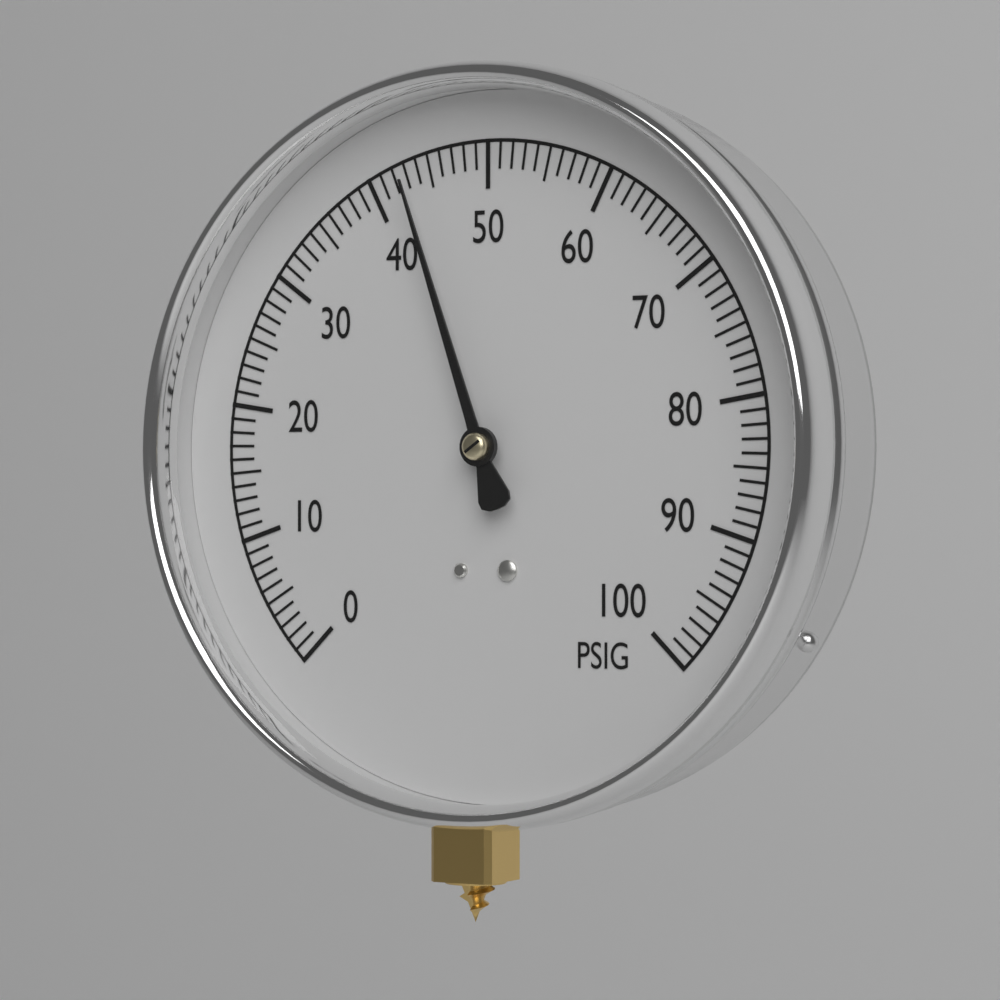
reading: 43 PSIG
